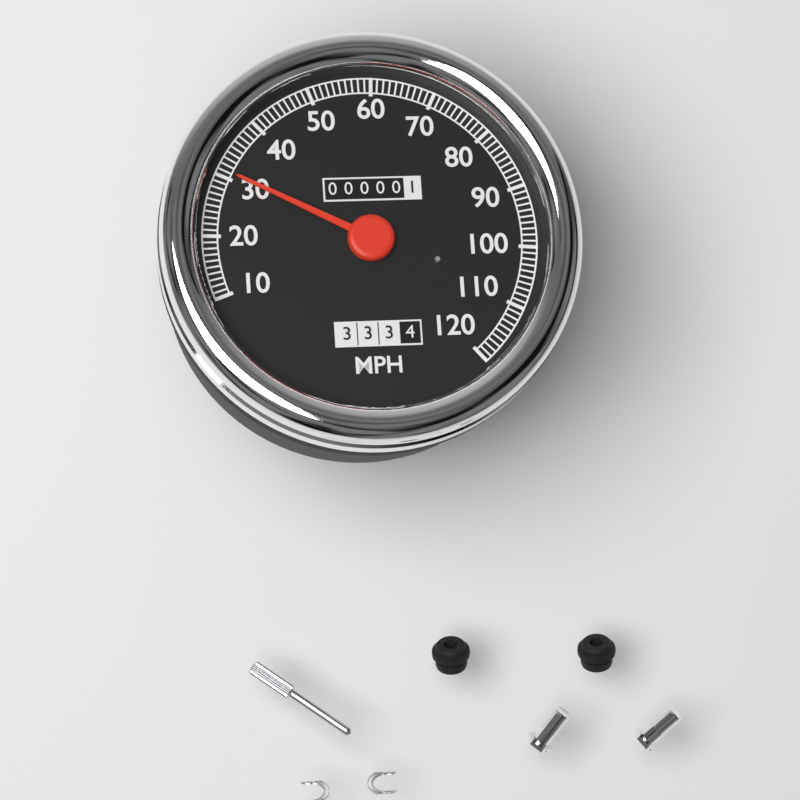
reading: 31 MPH
